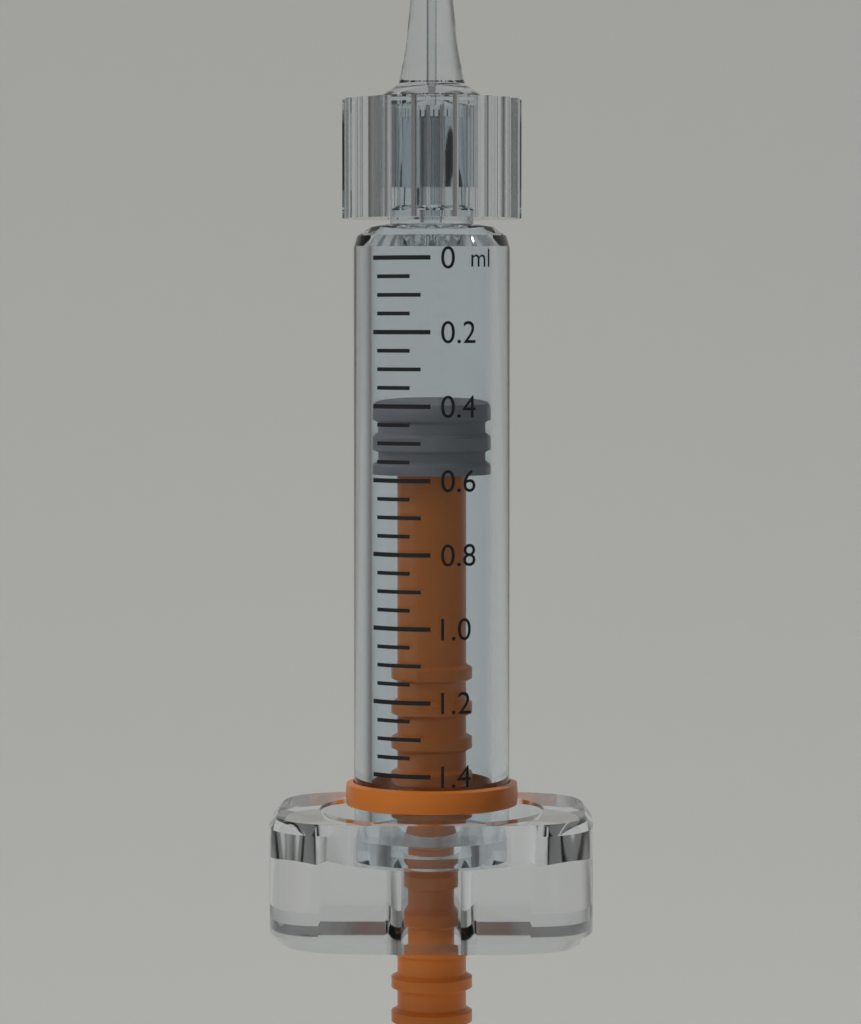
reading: 0.40 ml
